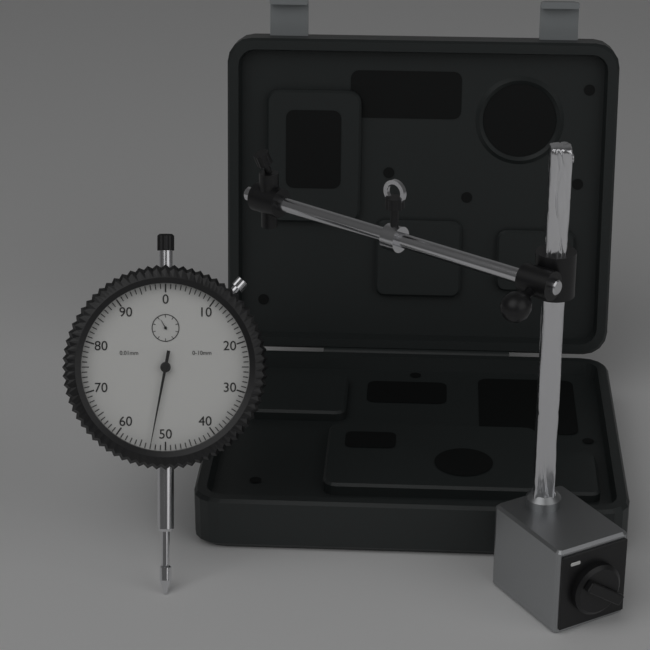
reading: 0.53 mm
